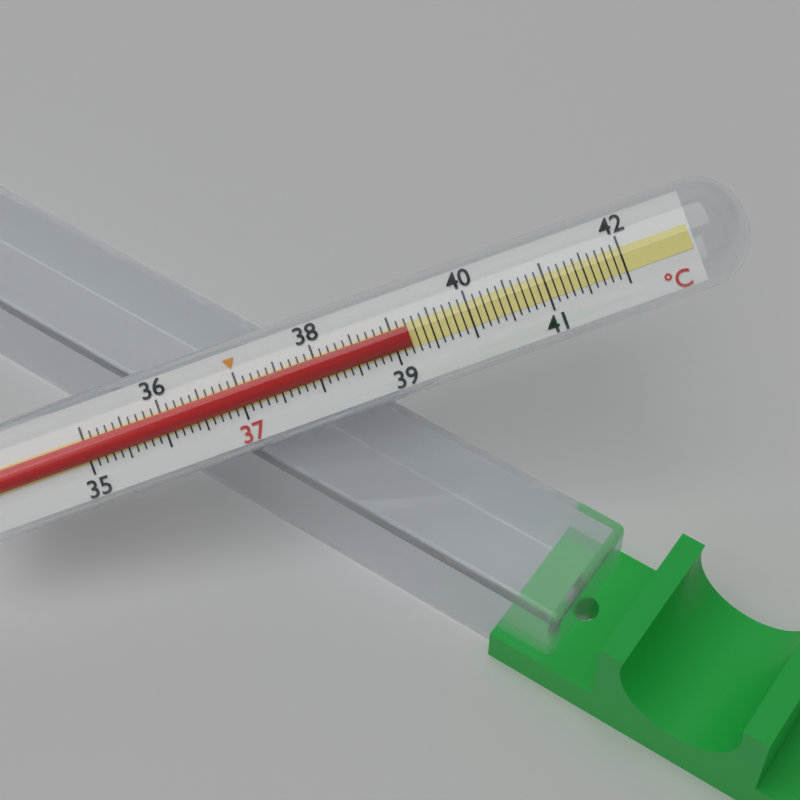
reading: 39.2 °C
